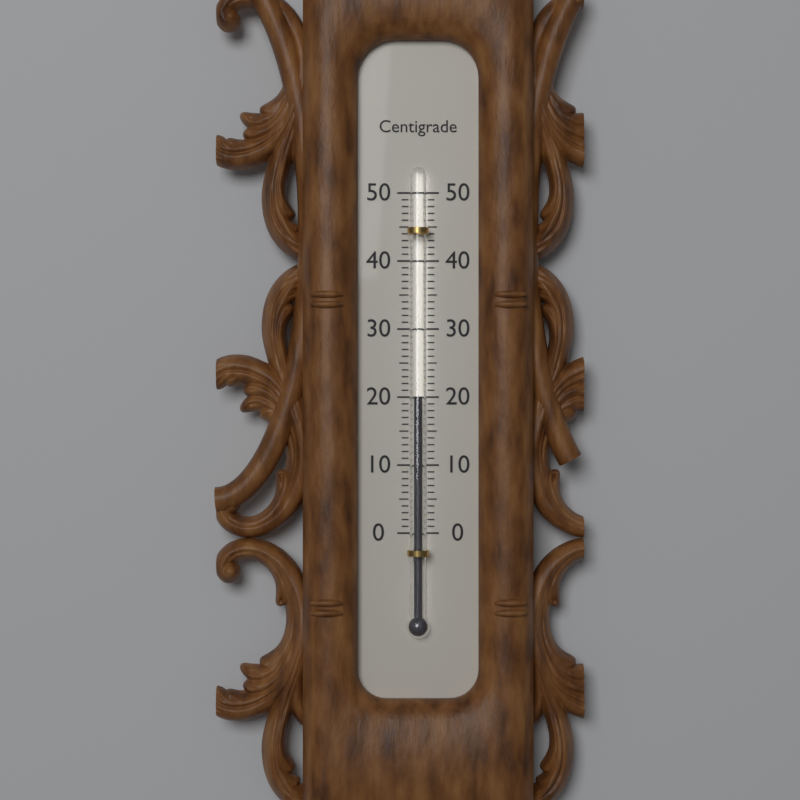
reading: 20 °C
